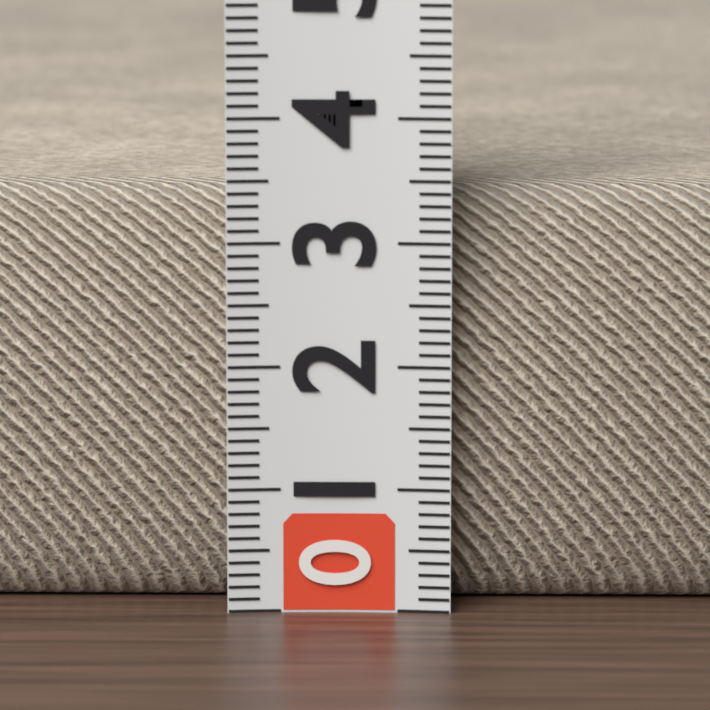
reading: 3.4 (no unit)
